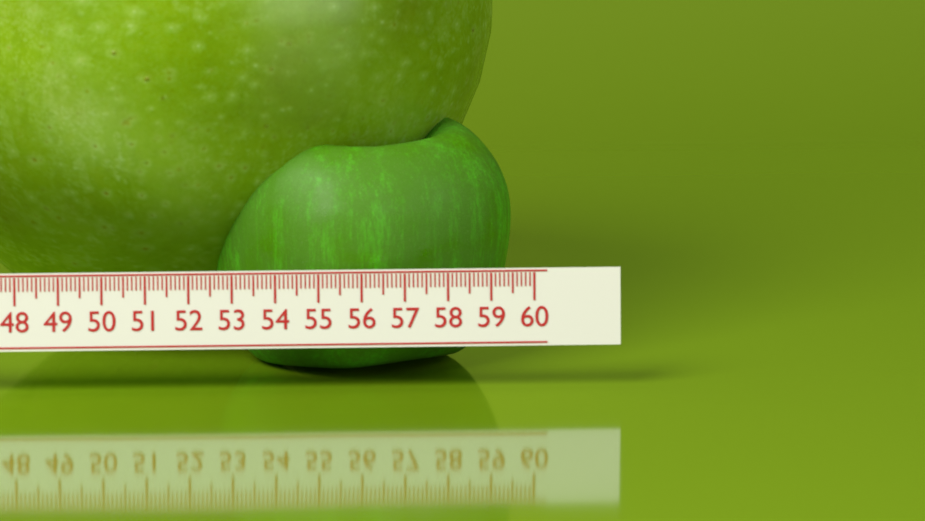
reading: 59.6 (no unit)
